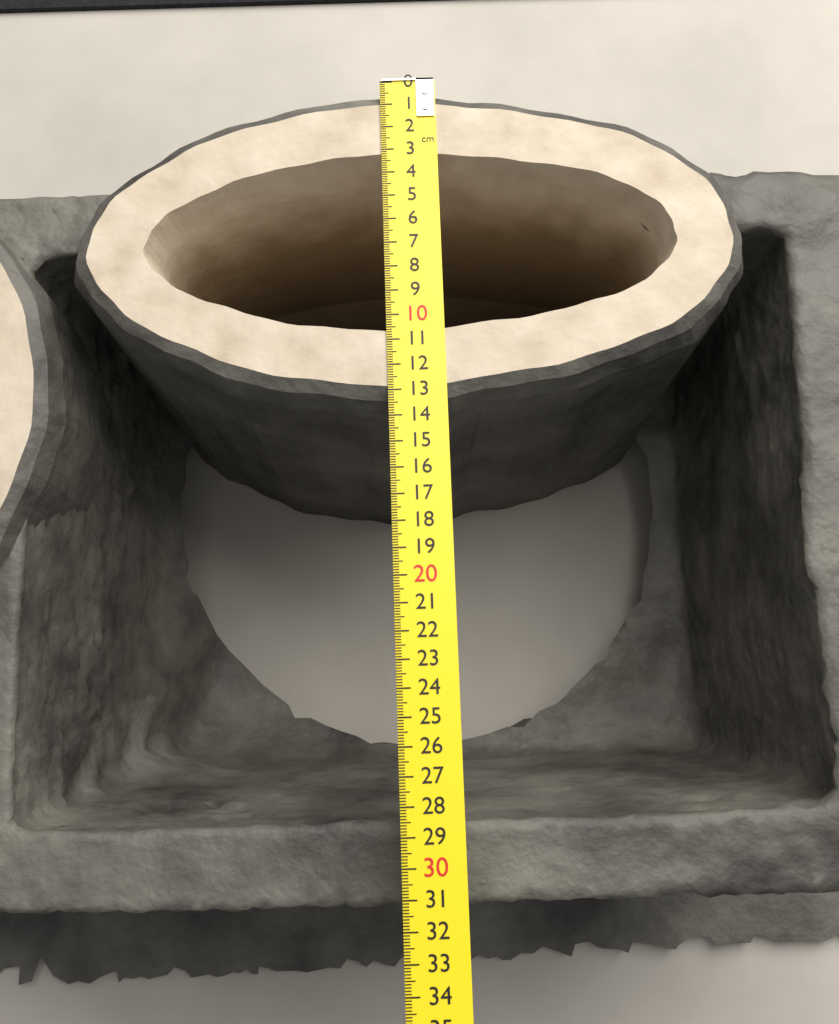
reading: 13.8 cm
